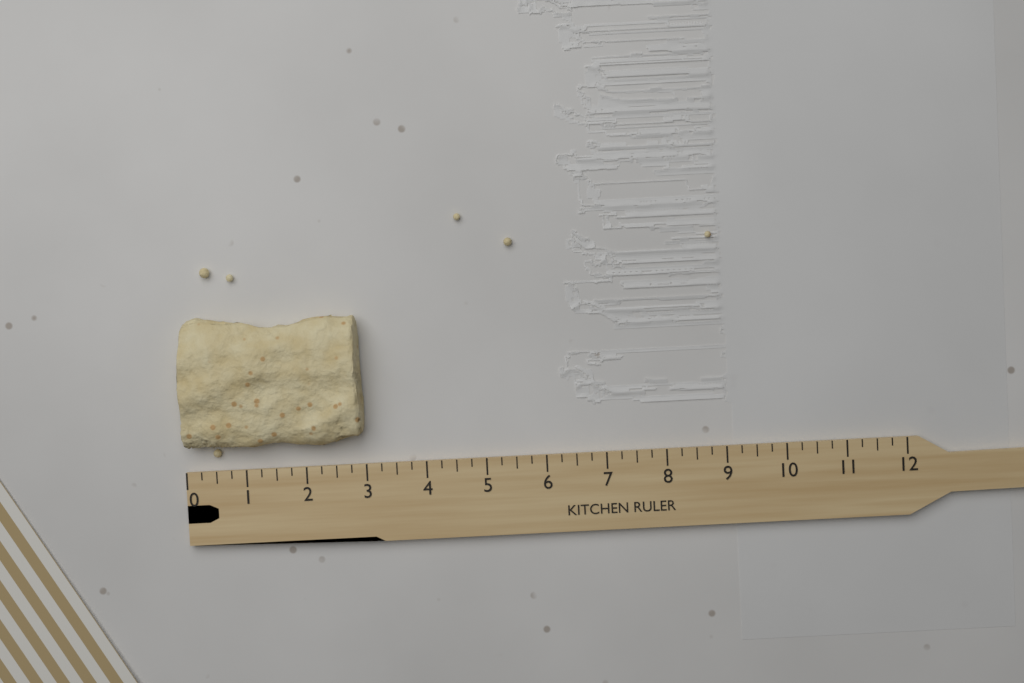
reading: 3.00 (no unit)
